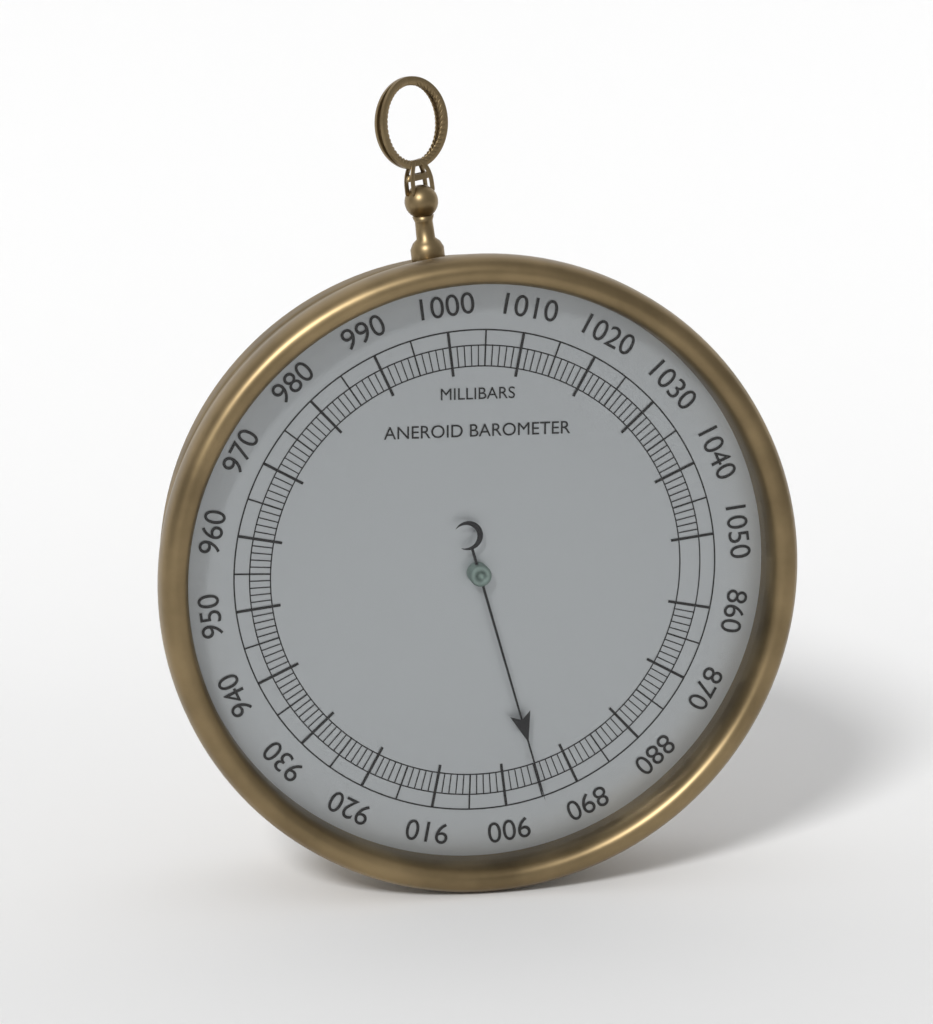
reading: 895 mbar
